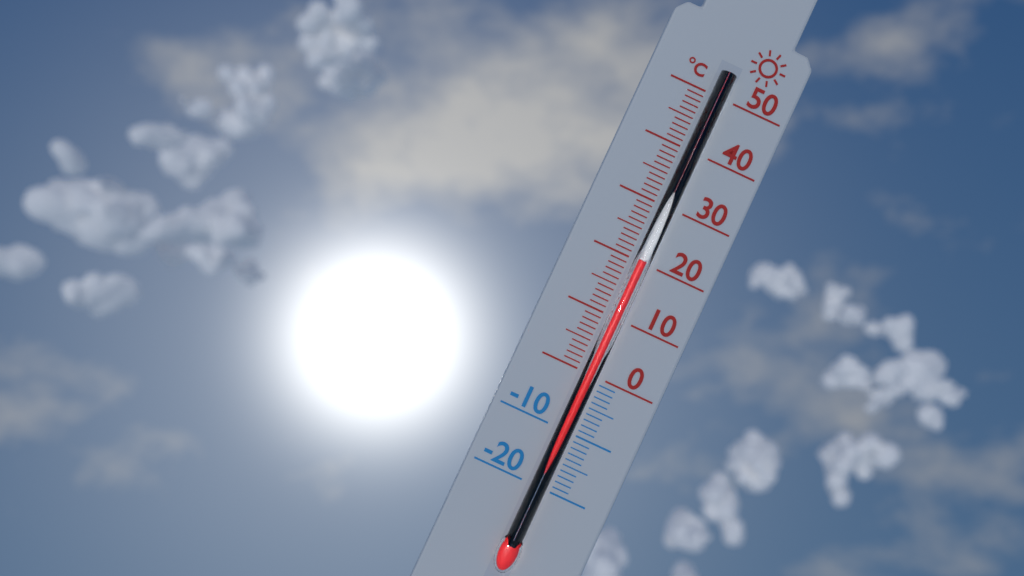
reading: 20 °C
